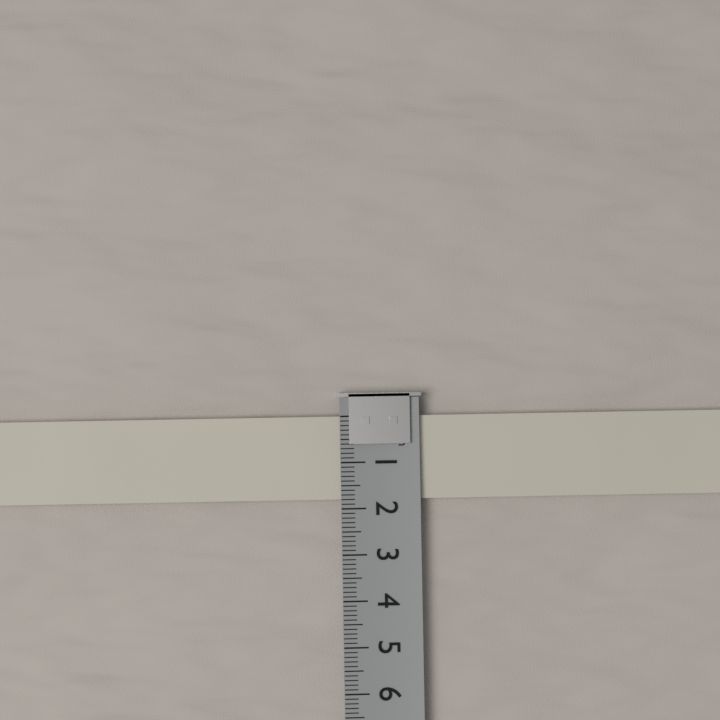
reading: 1.8 cm
